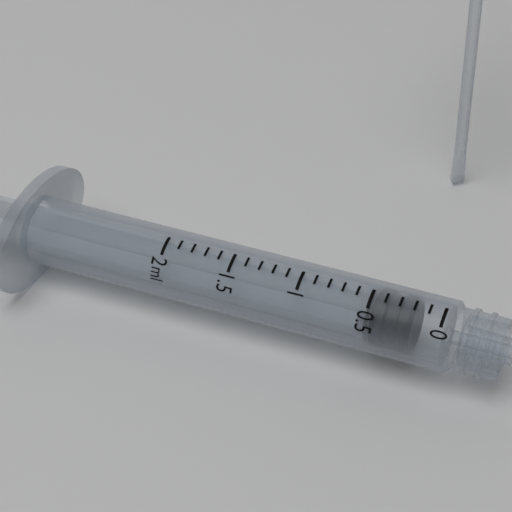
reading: 0.2 ml
